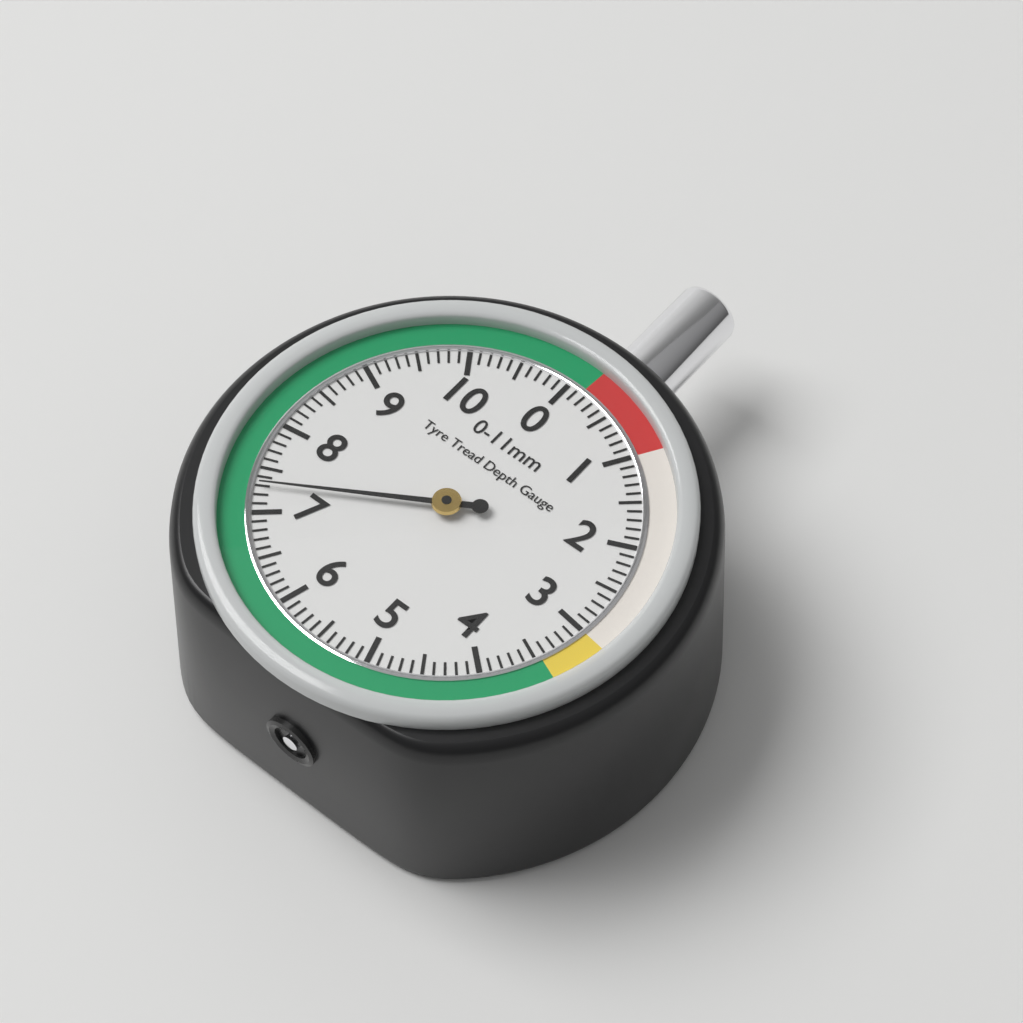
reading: 7.3 mm
